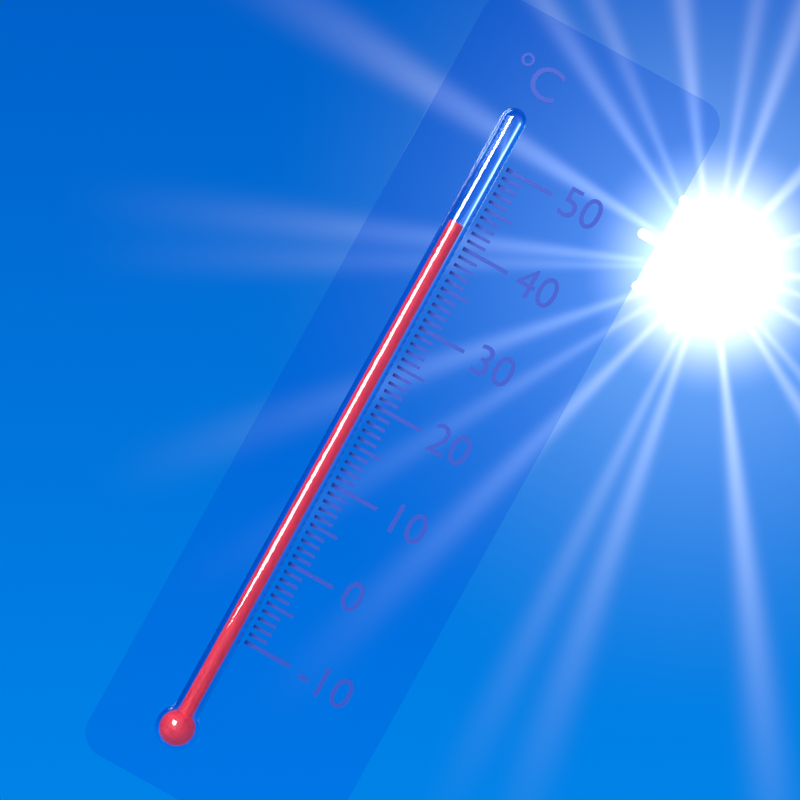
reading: 42 °C
